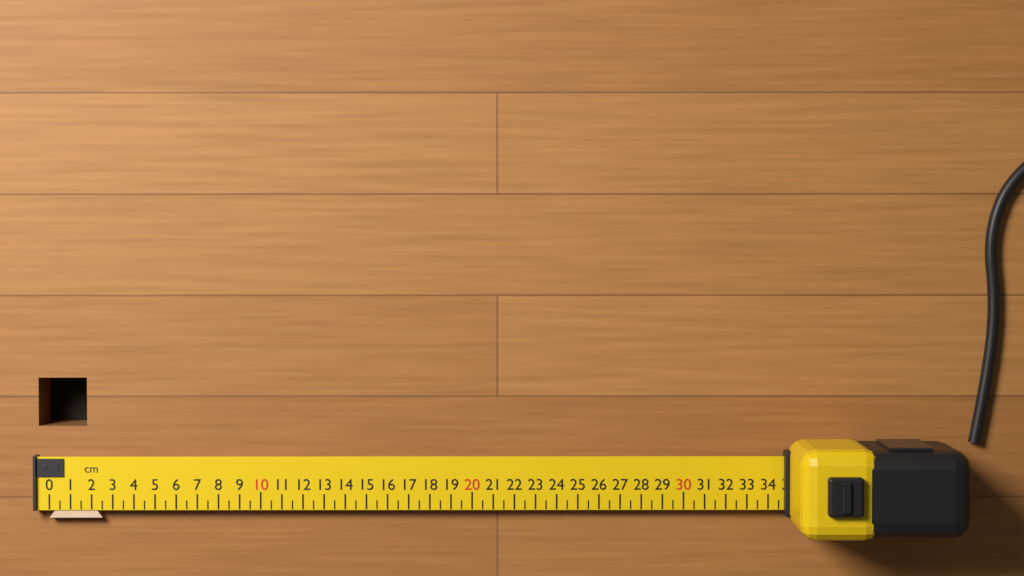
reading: 2.5 cm
